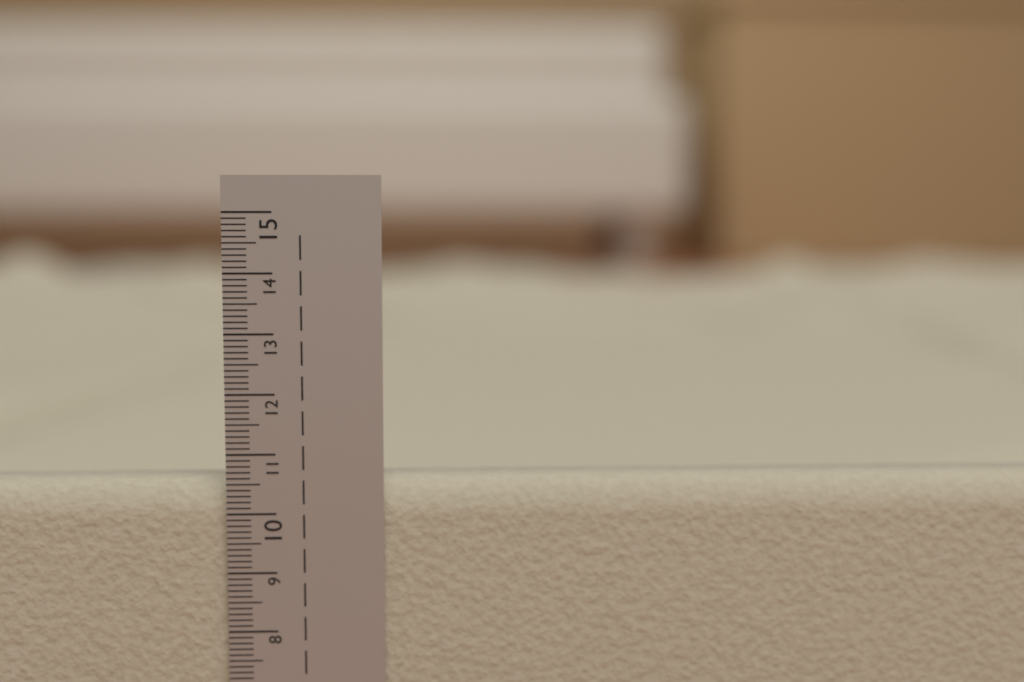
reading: 10.5 cm
